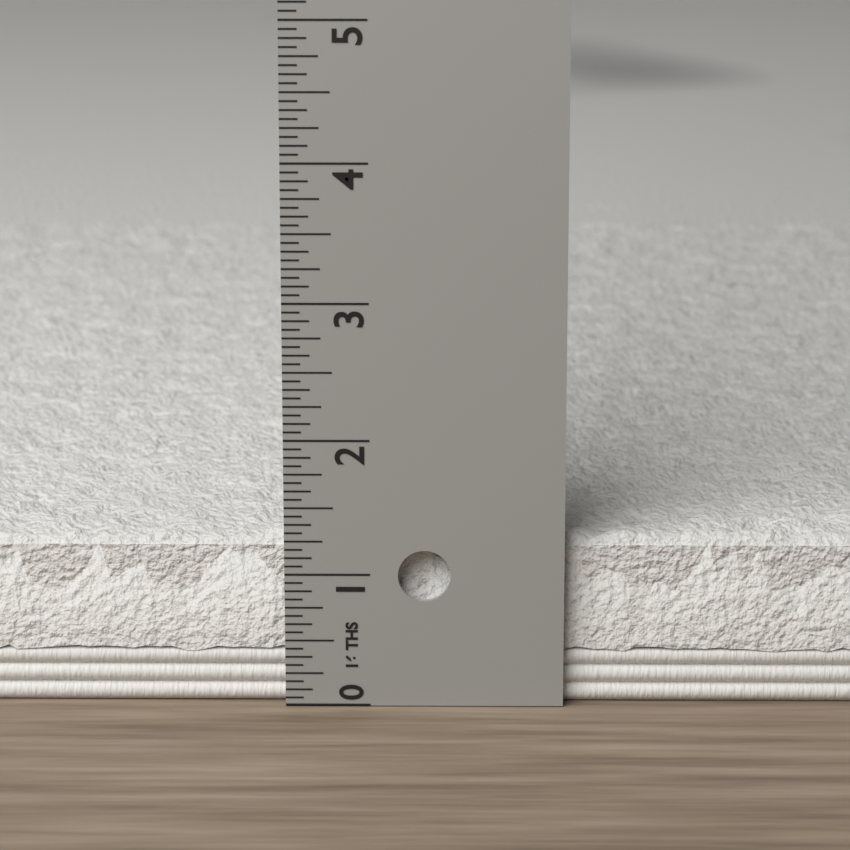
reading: 1.3125 in
